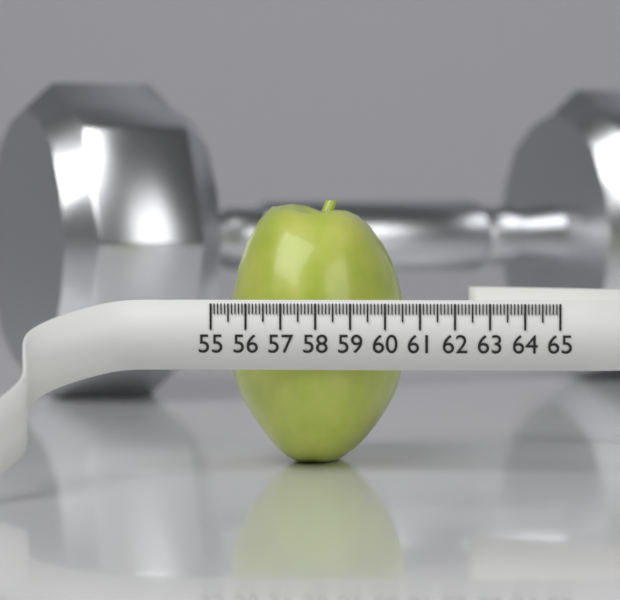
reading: 60.3 (no unit)
